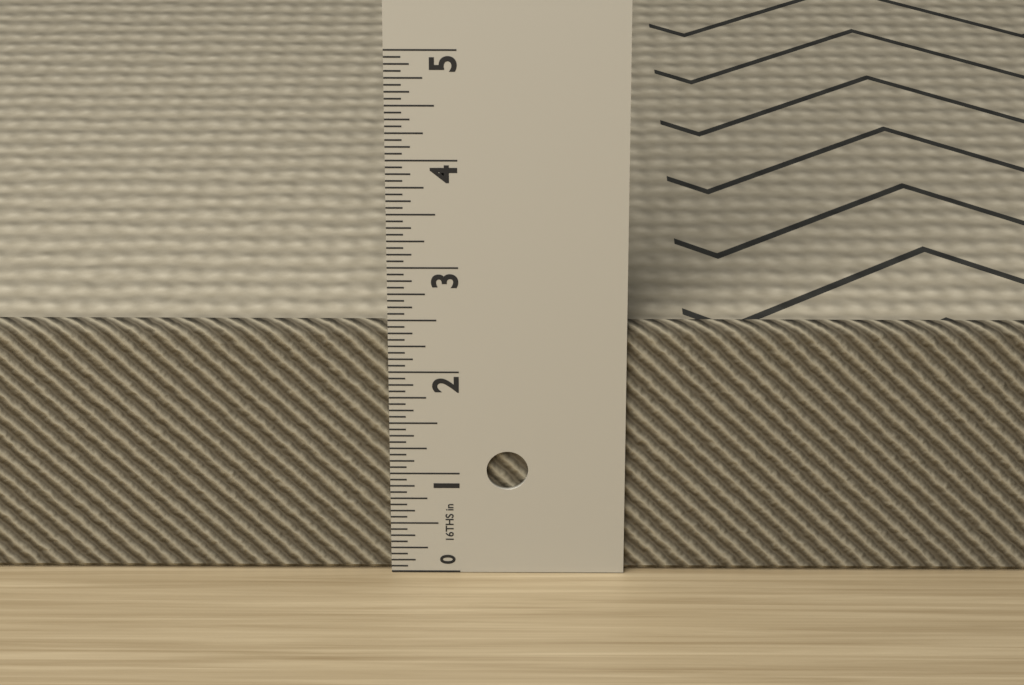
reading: 2.4375 in
